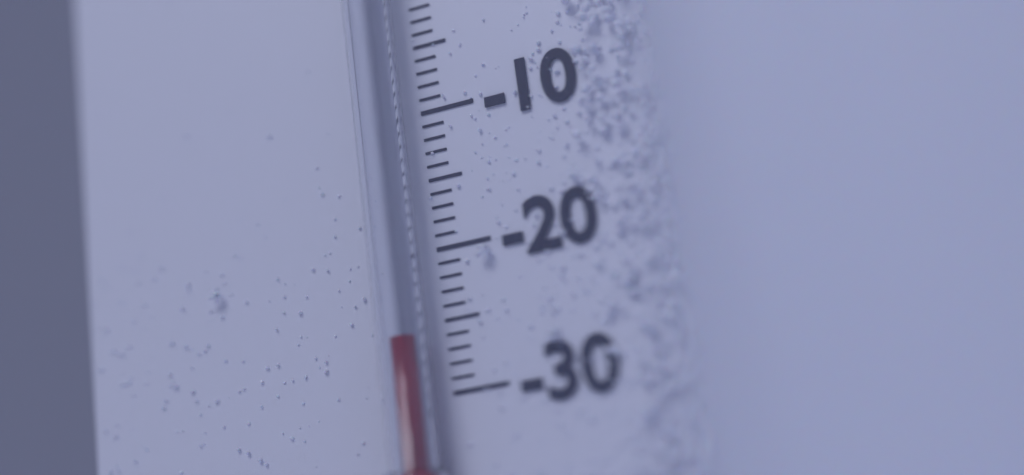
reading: -26 °C
